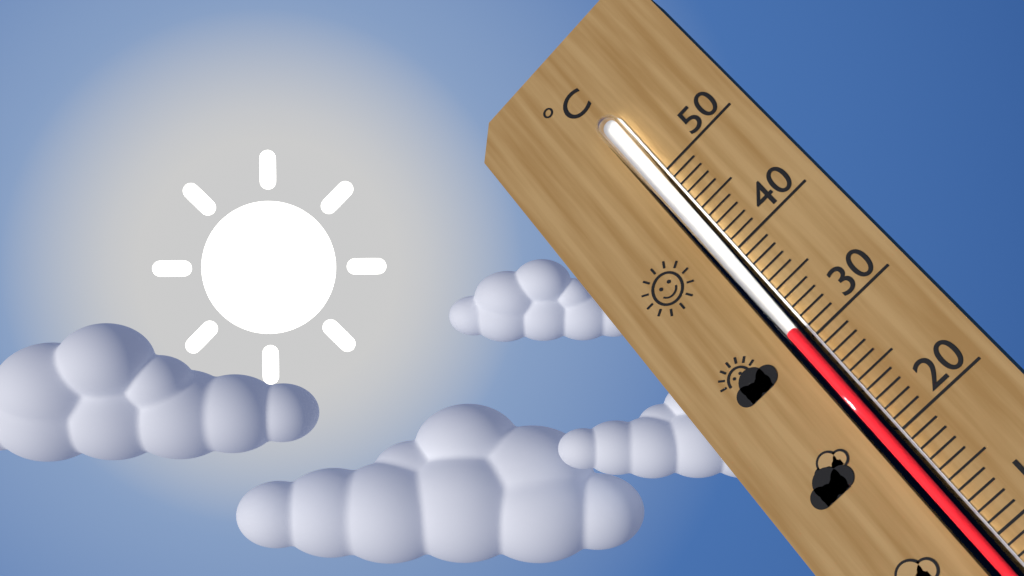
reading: 31 °C
